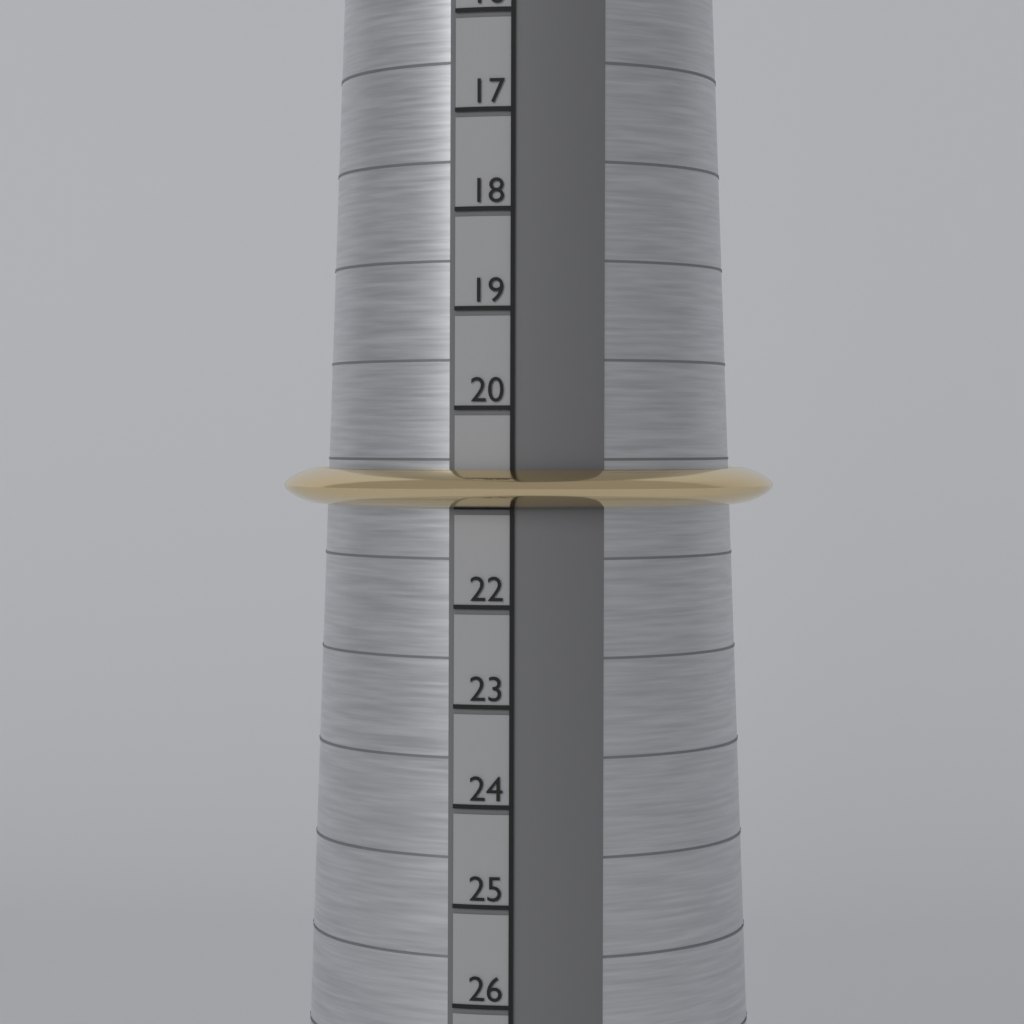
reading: 21 (no unit)
